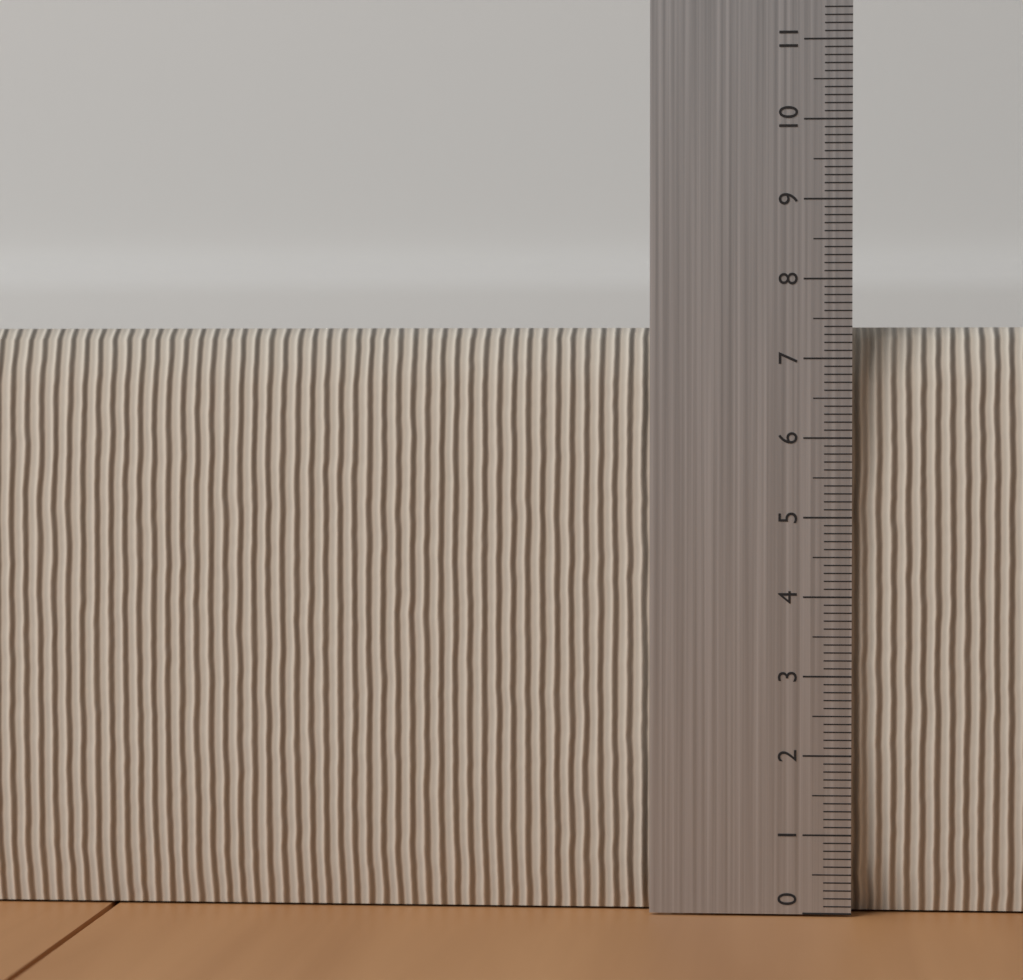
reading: 7.4 (no unit)
